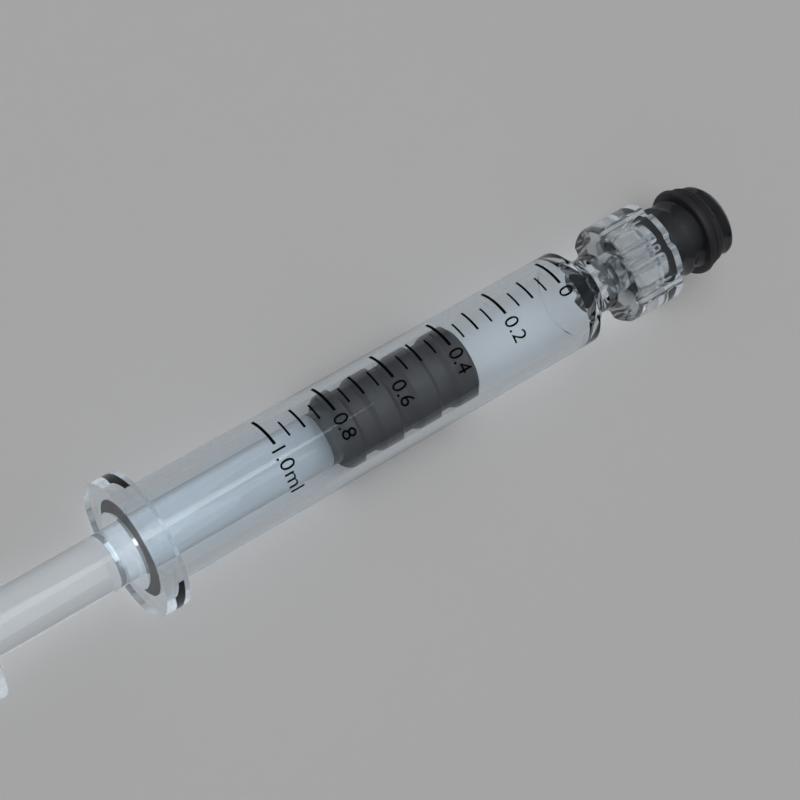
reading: 0.35 ml
